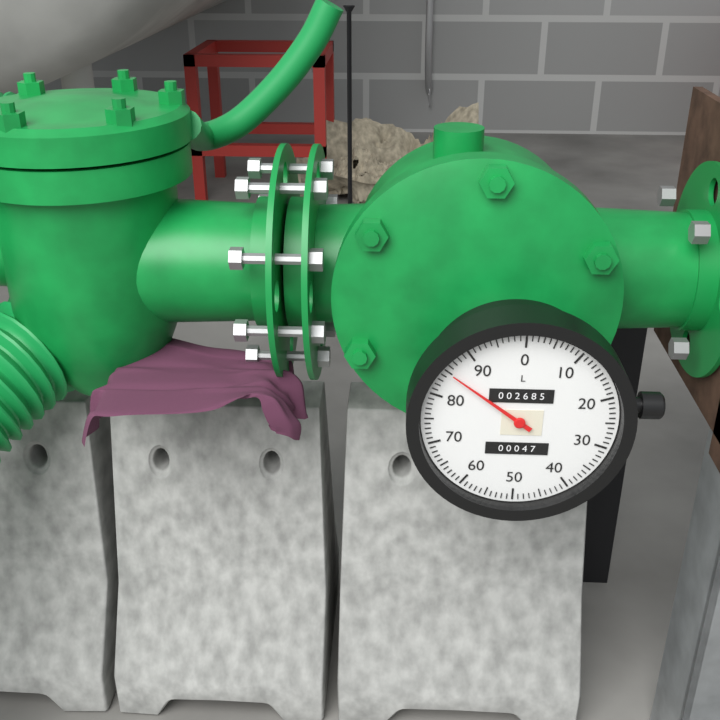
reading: 85 L
